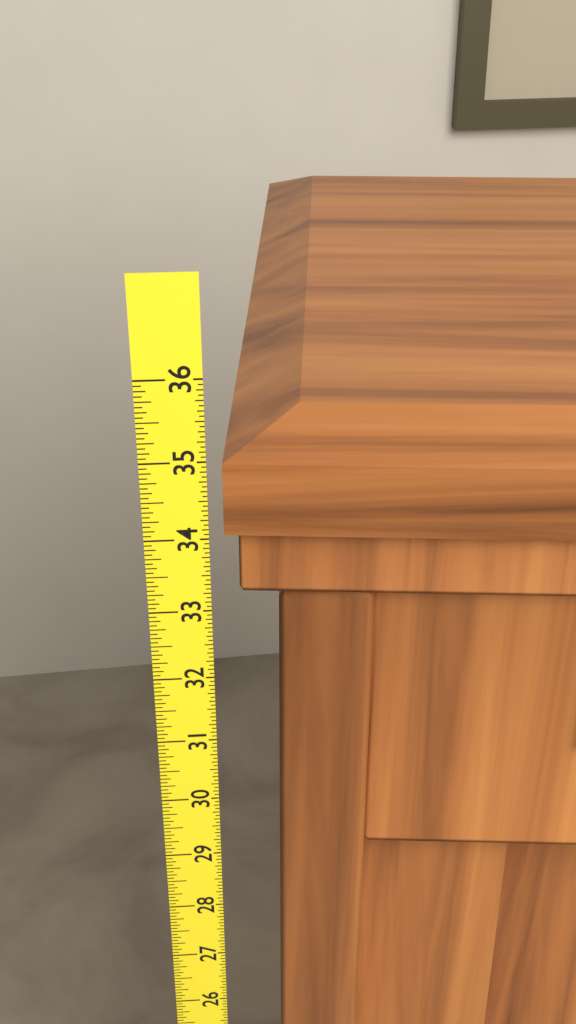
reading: 35.1875 (no unit)
